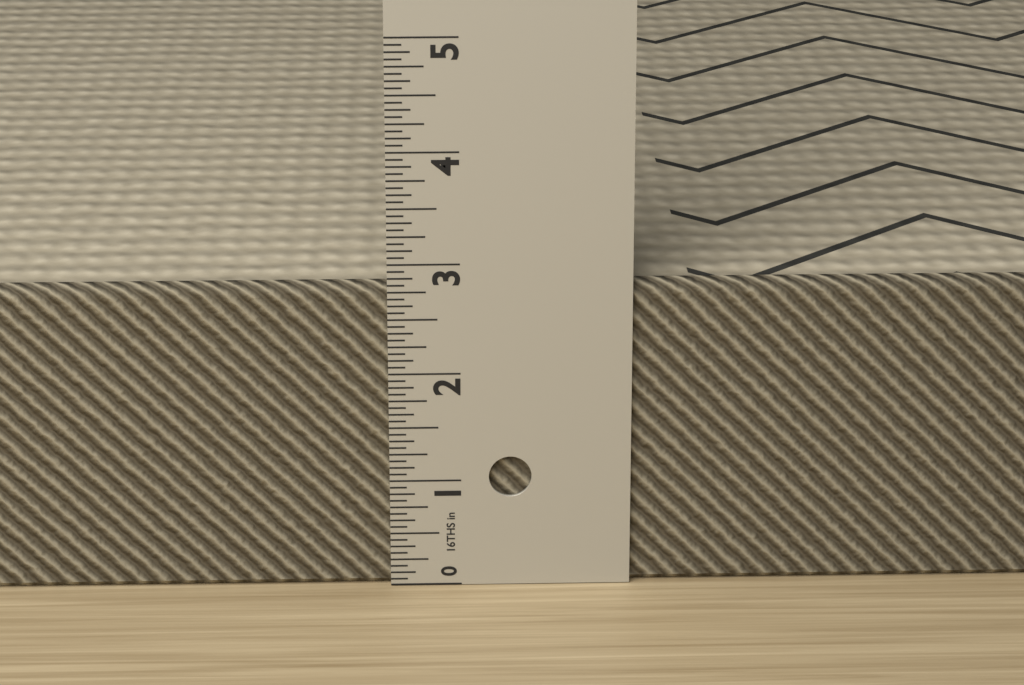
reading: 2.8125 in
